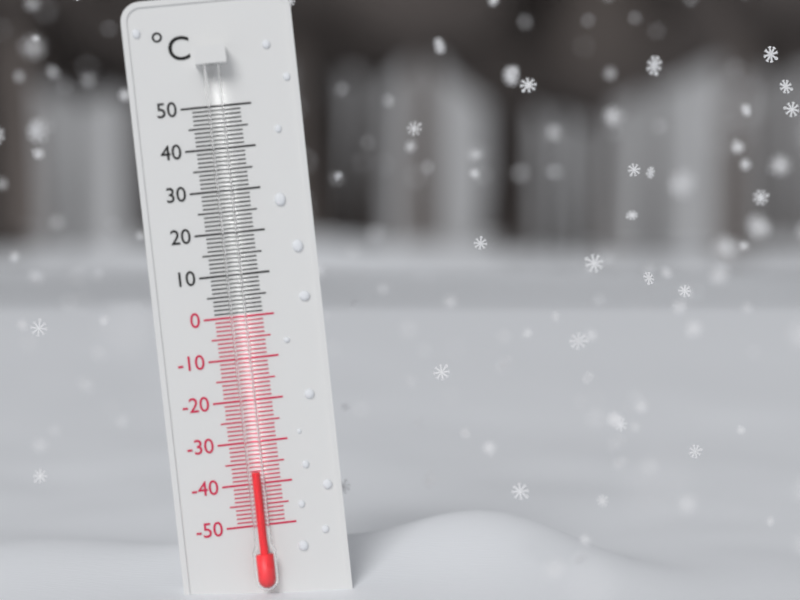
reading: -37 °C
